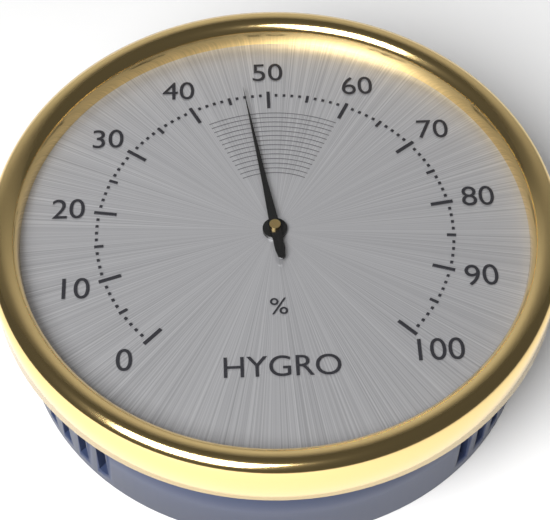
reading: 47 %
